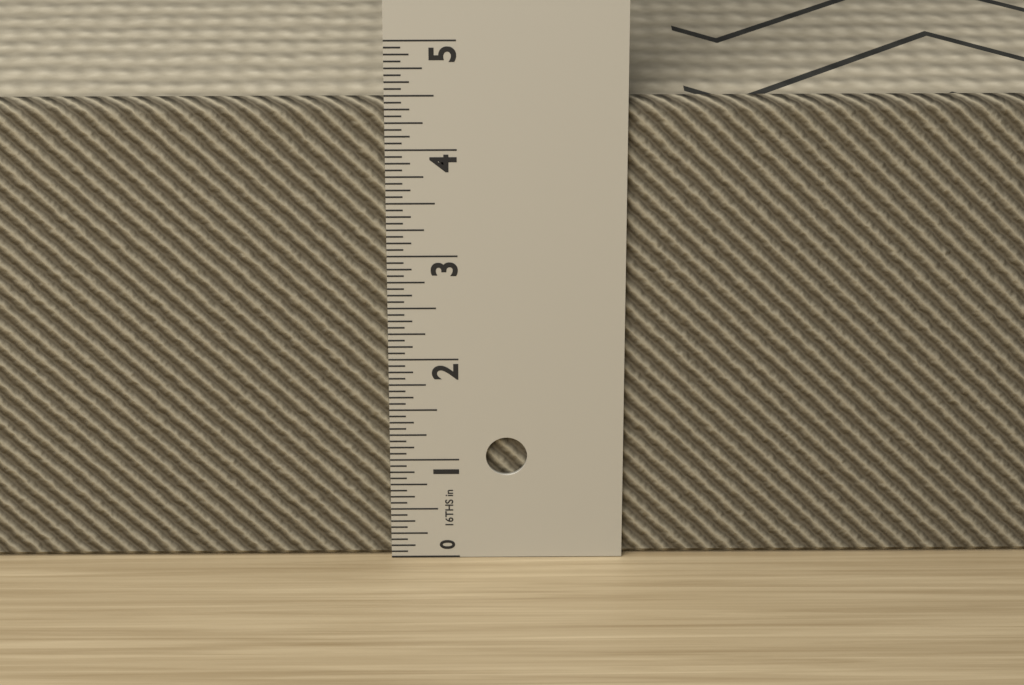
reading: 4.4375 in
